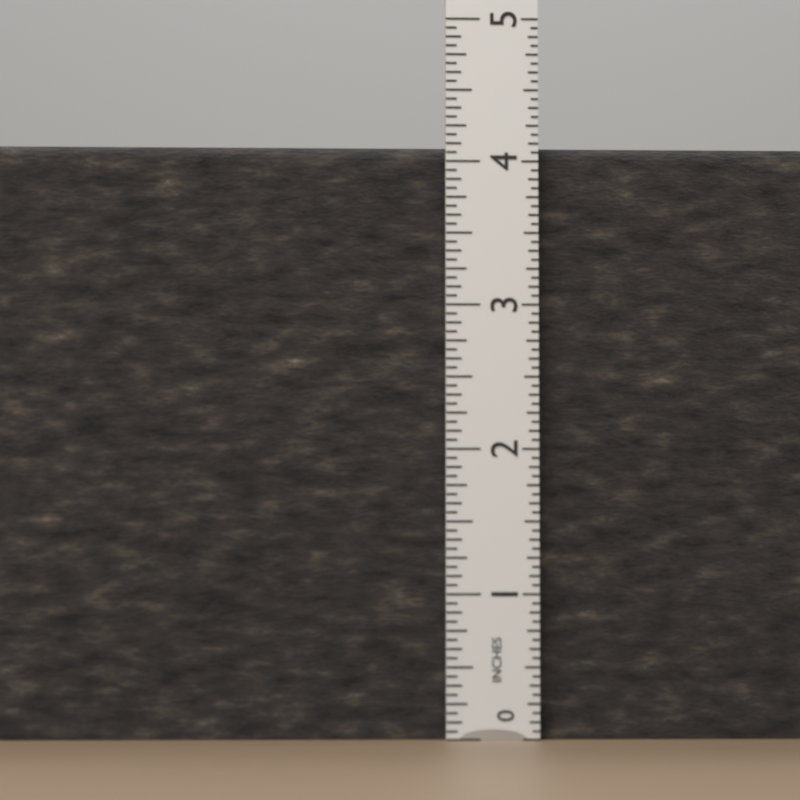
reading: 4.1250 in
